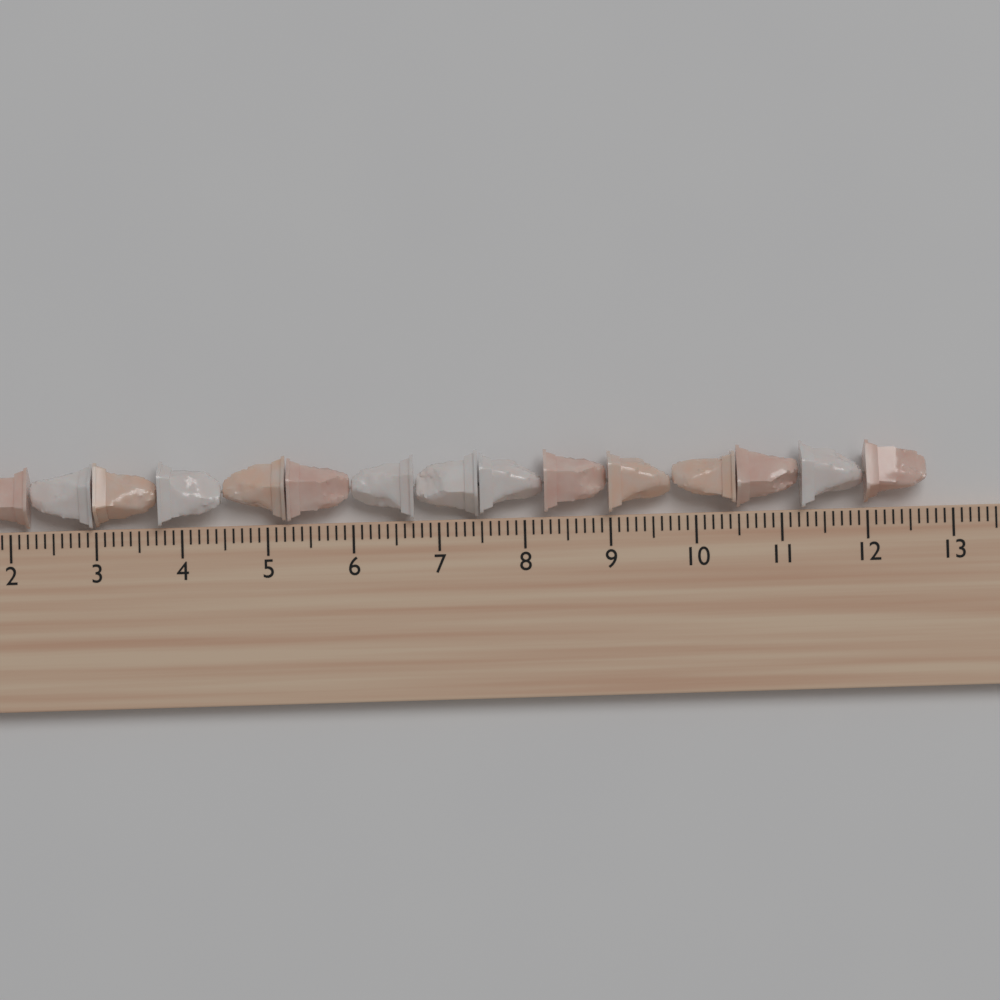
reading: 12.7 cm
